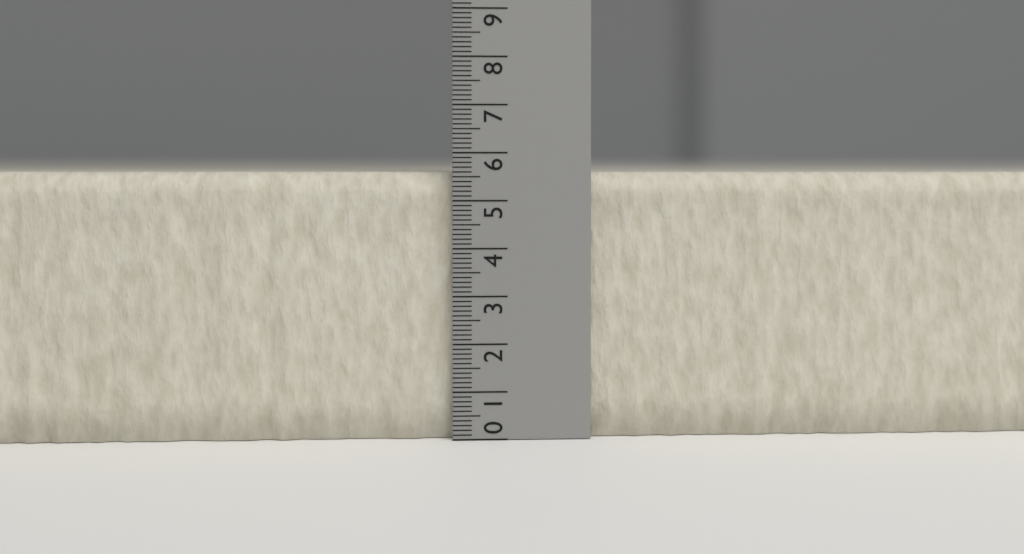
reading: 5.6 (no unit)
